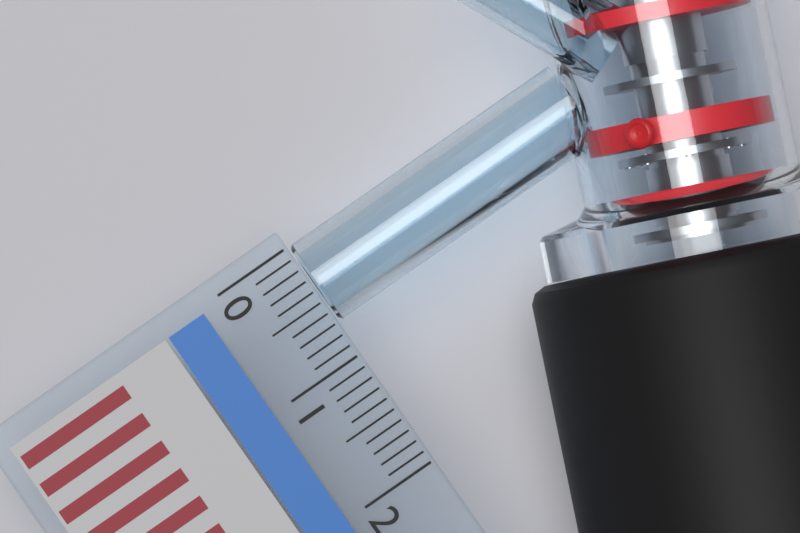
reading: 0.7 (no unit)
